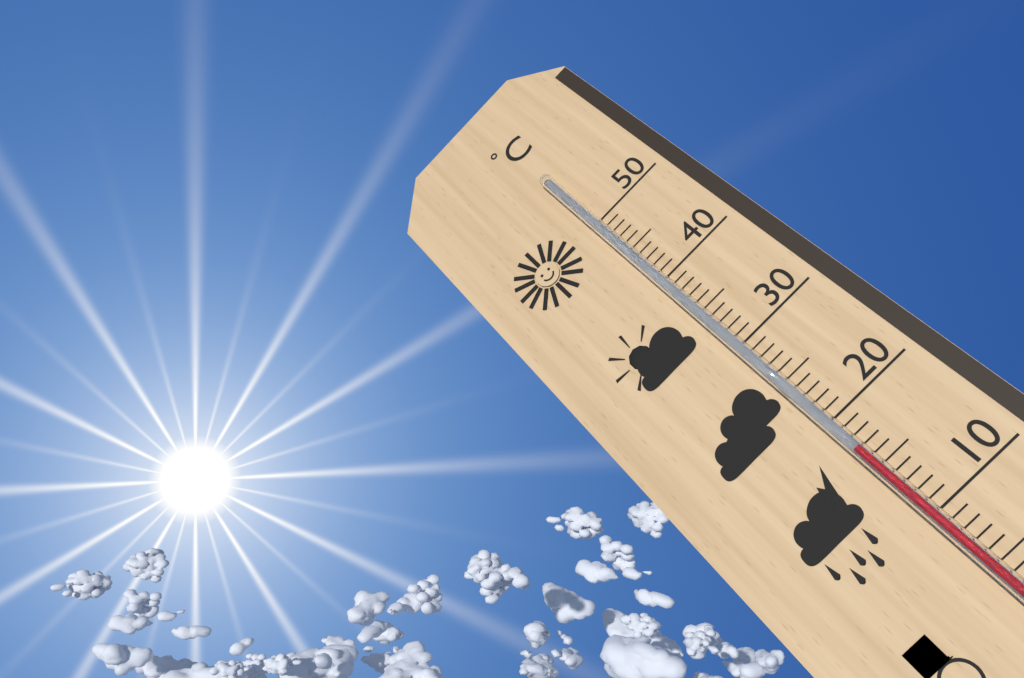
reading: 17 °C
